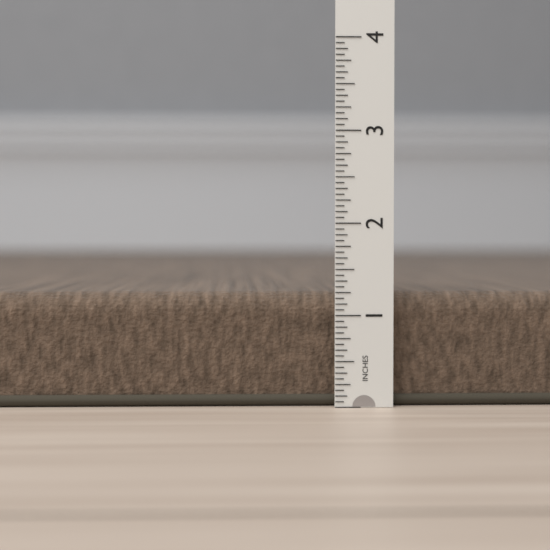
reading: 1.2500 in
